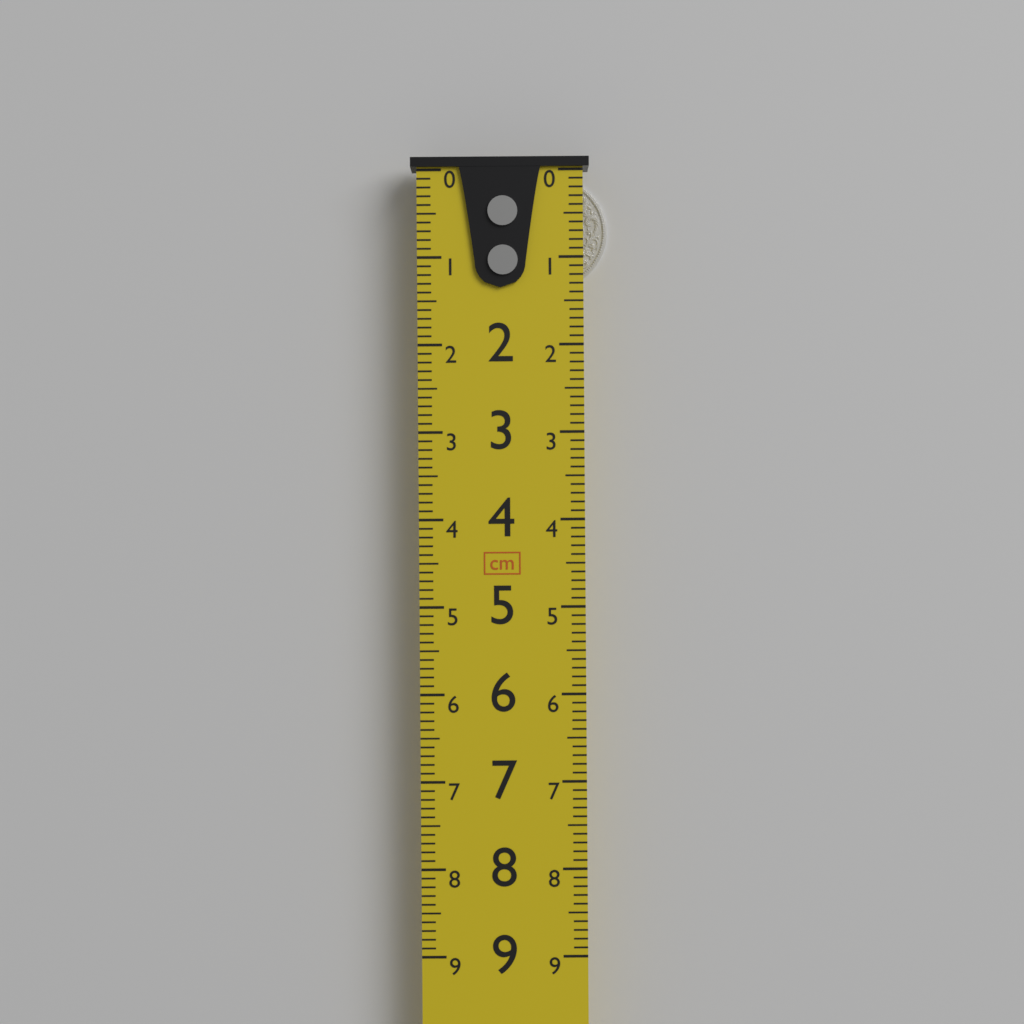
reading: 1.3 cm
